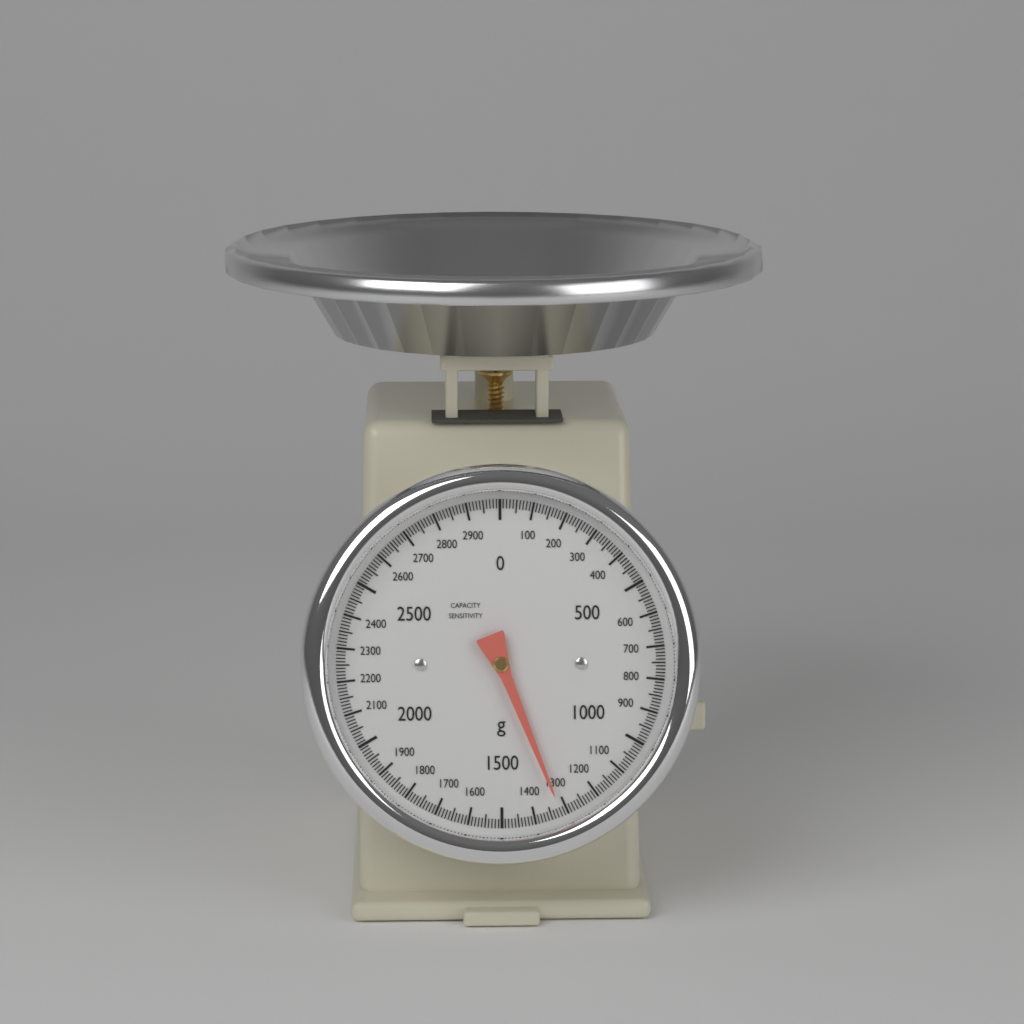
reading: 1320 g
